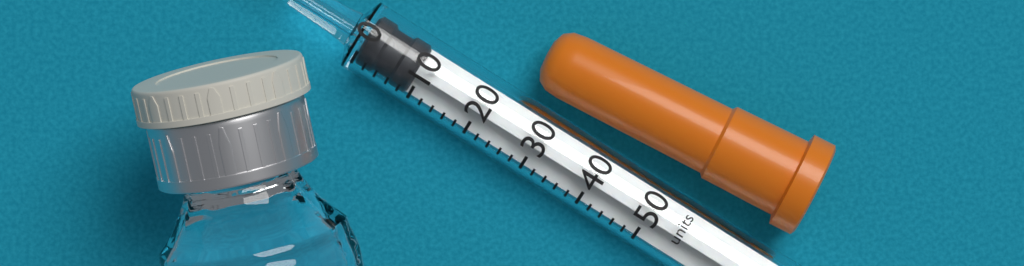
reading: 0 units
